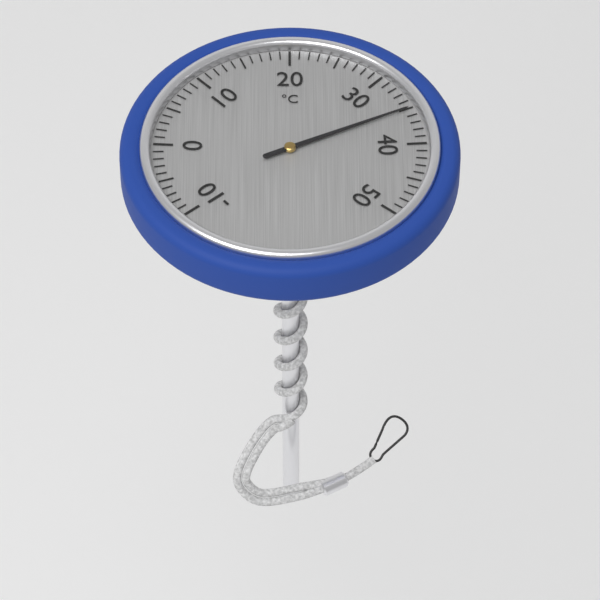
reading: 35 °C
